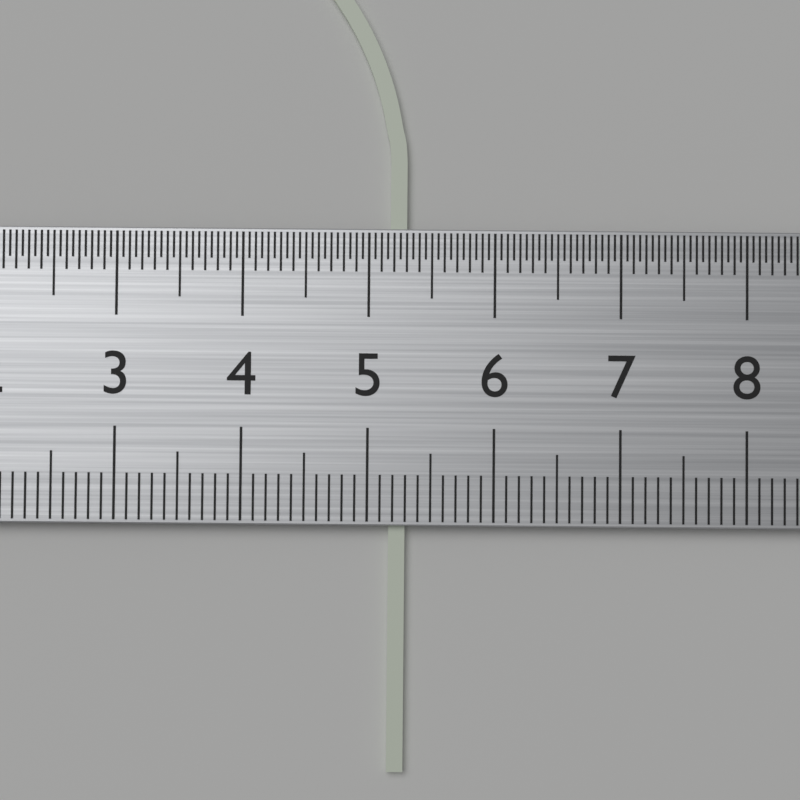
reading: 5.3 cm
